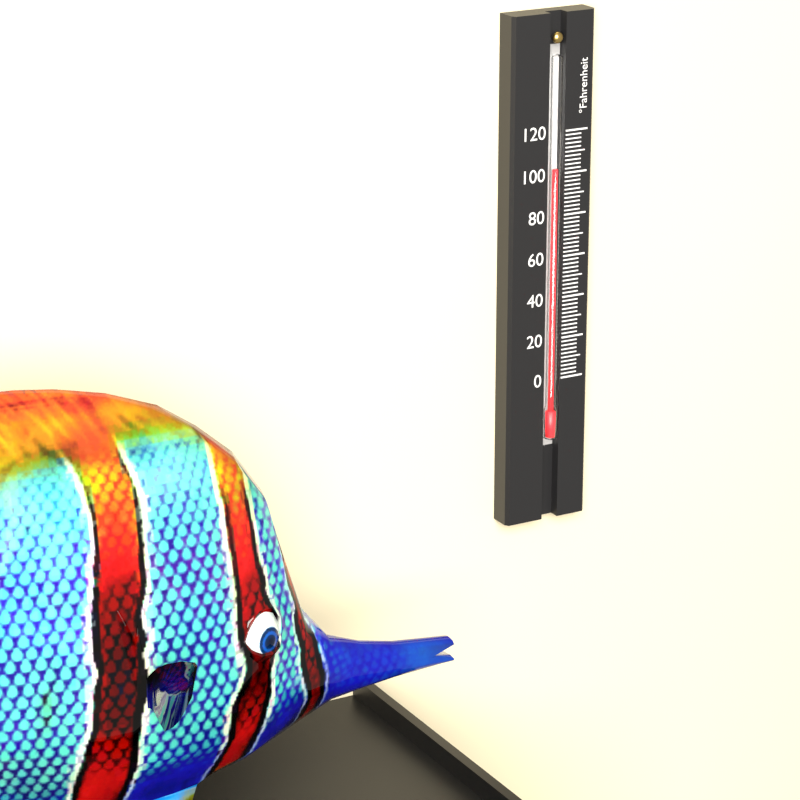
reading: 102 °F
